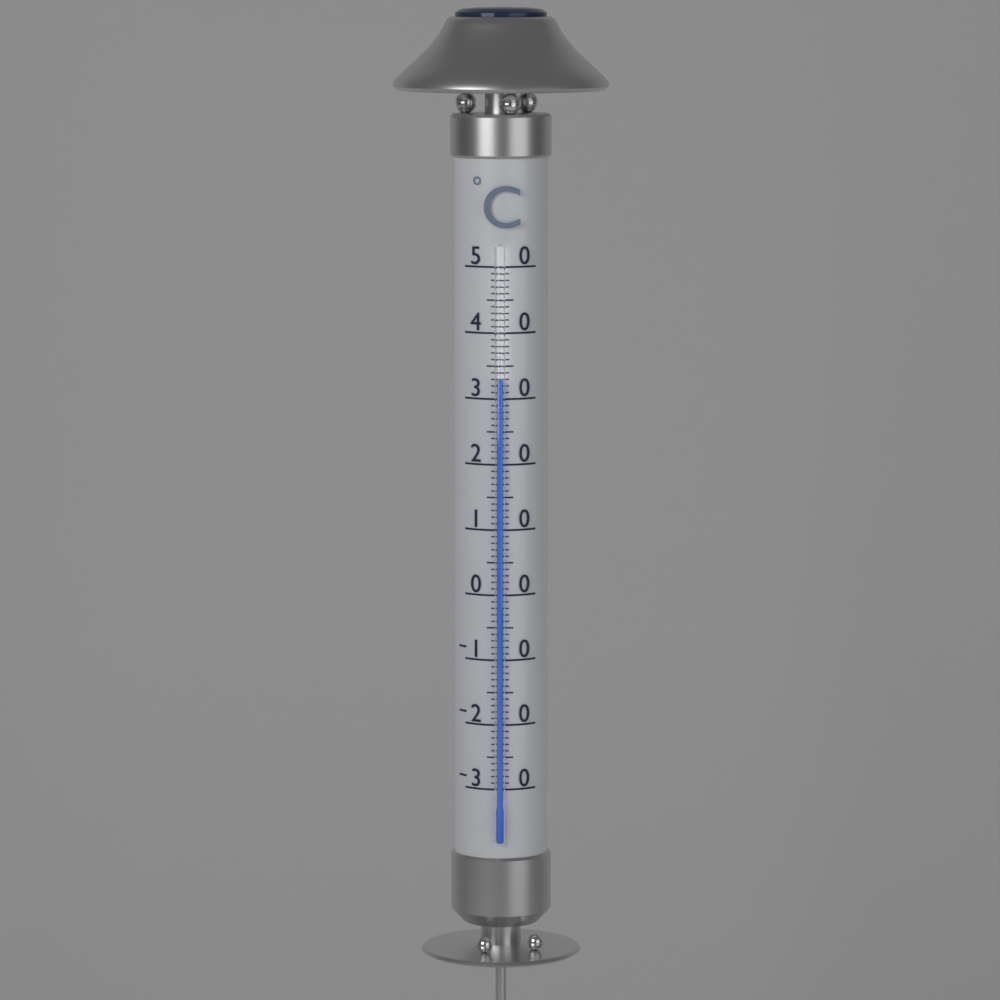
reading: 33 °C
